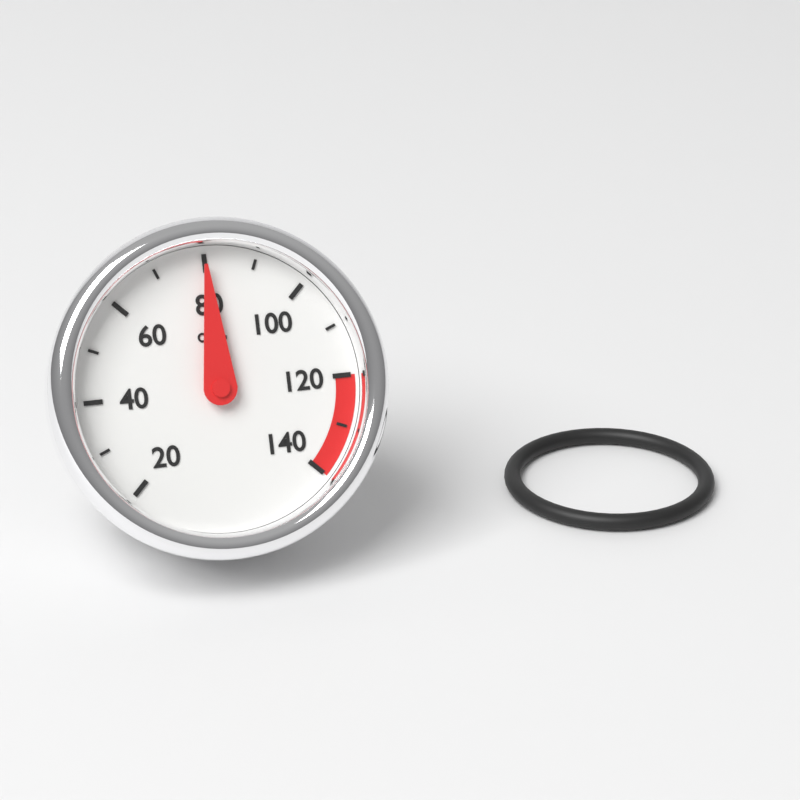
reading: 80 °C
